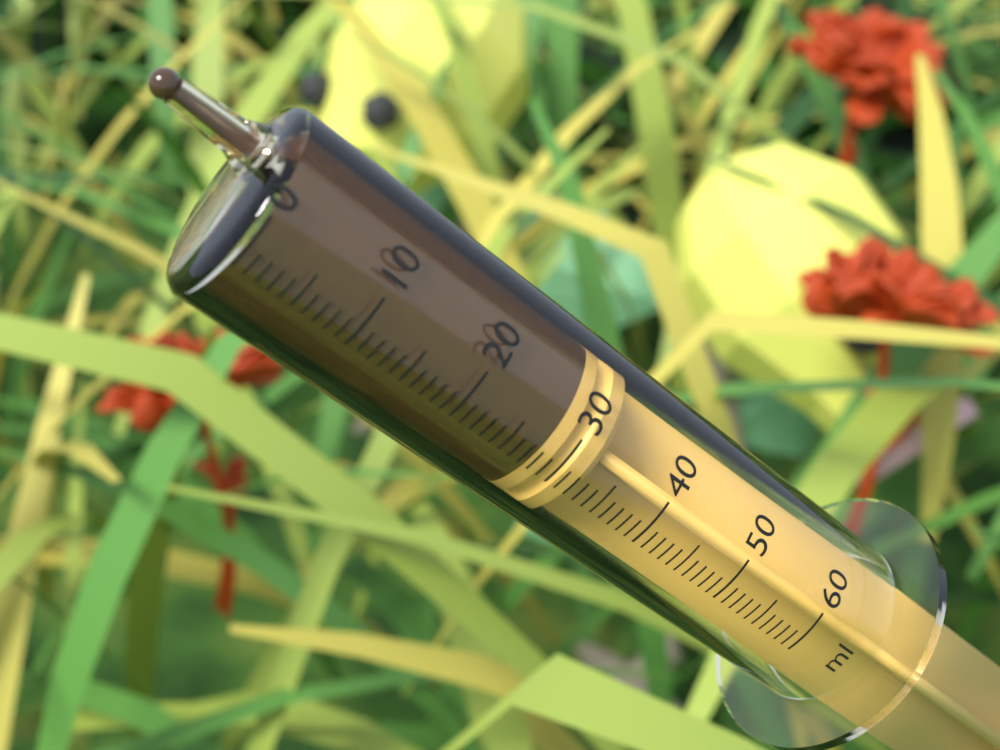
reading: 28 ml
